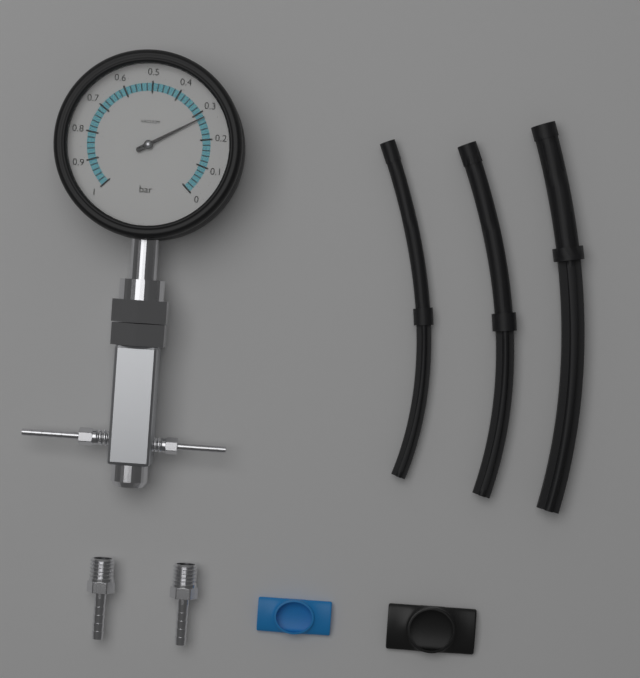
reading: 0.28 bar
